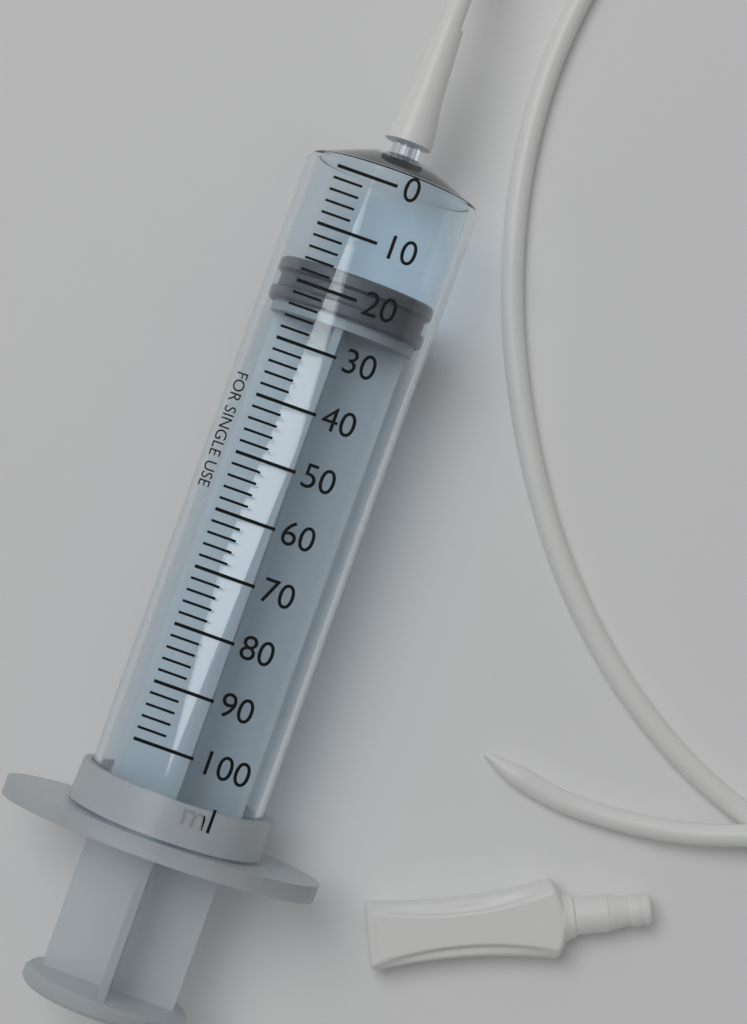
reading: 16 ml
